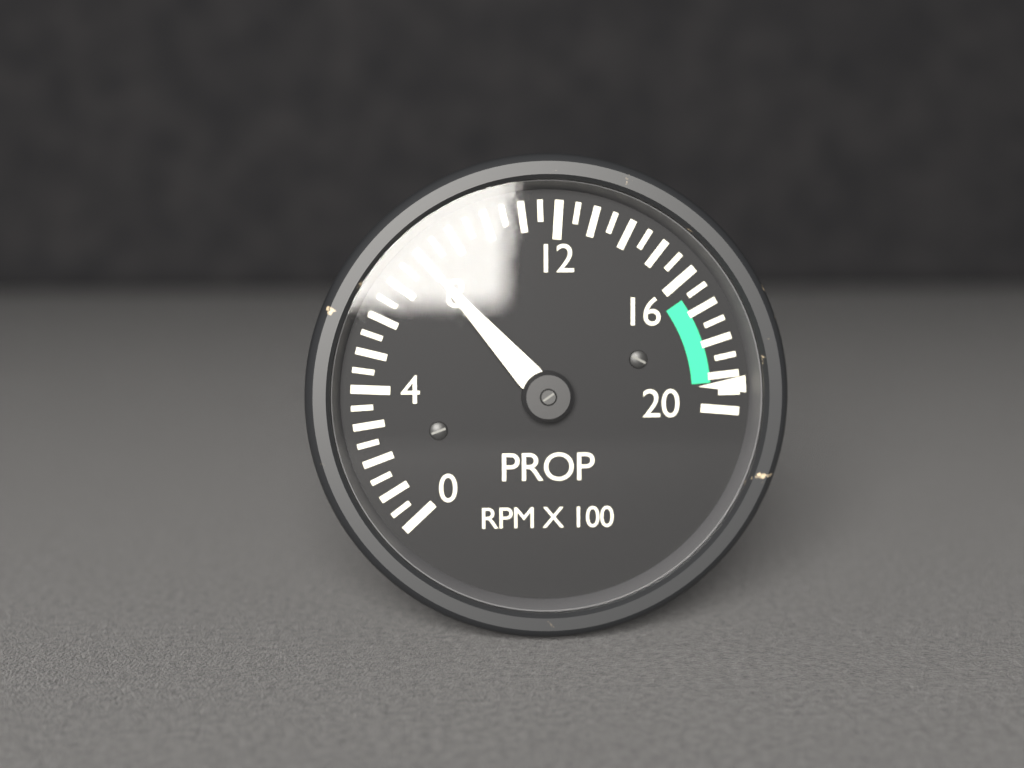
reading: 8.0 RPM X 100
